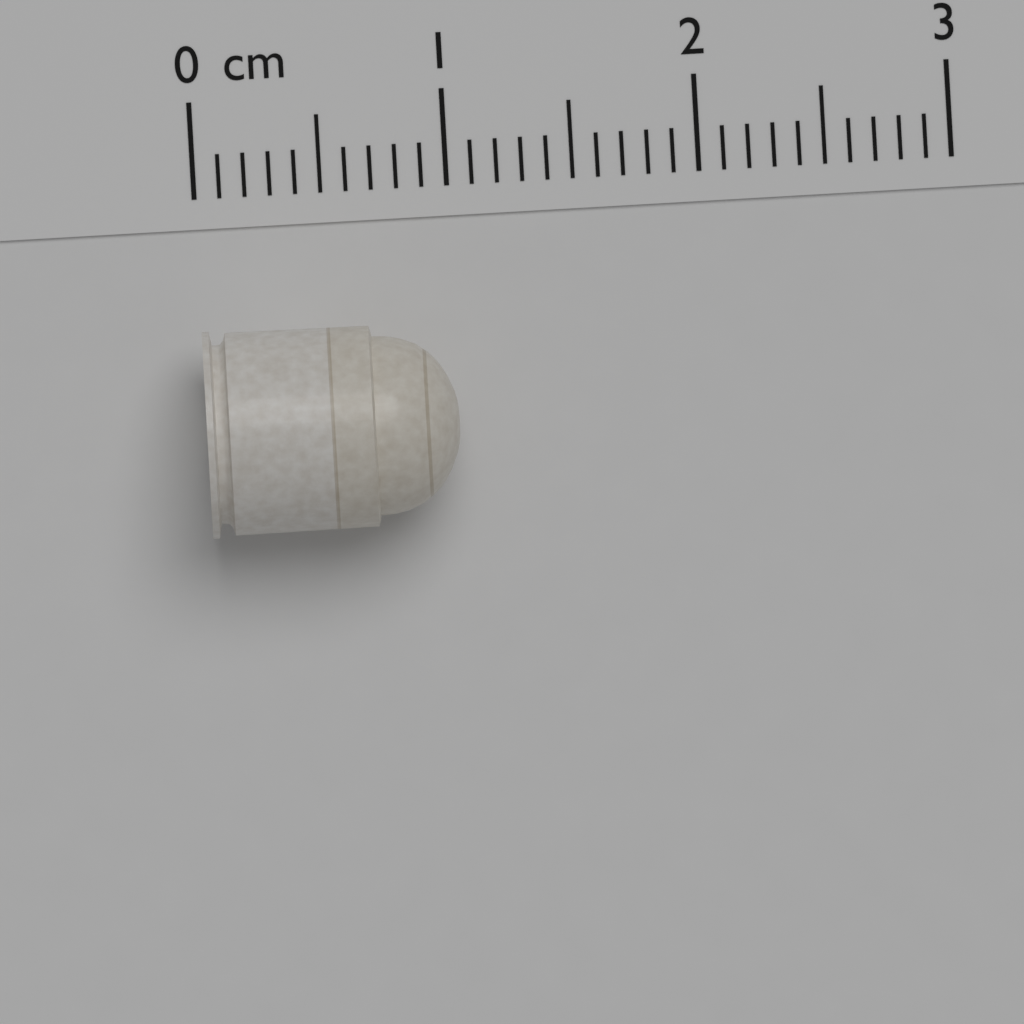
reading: 1.0 cm
